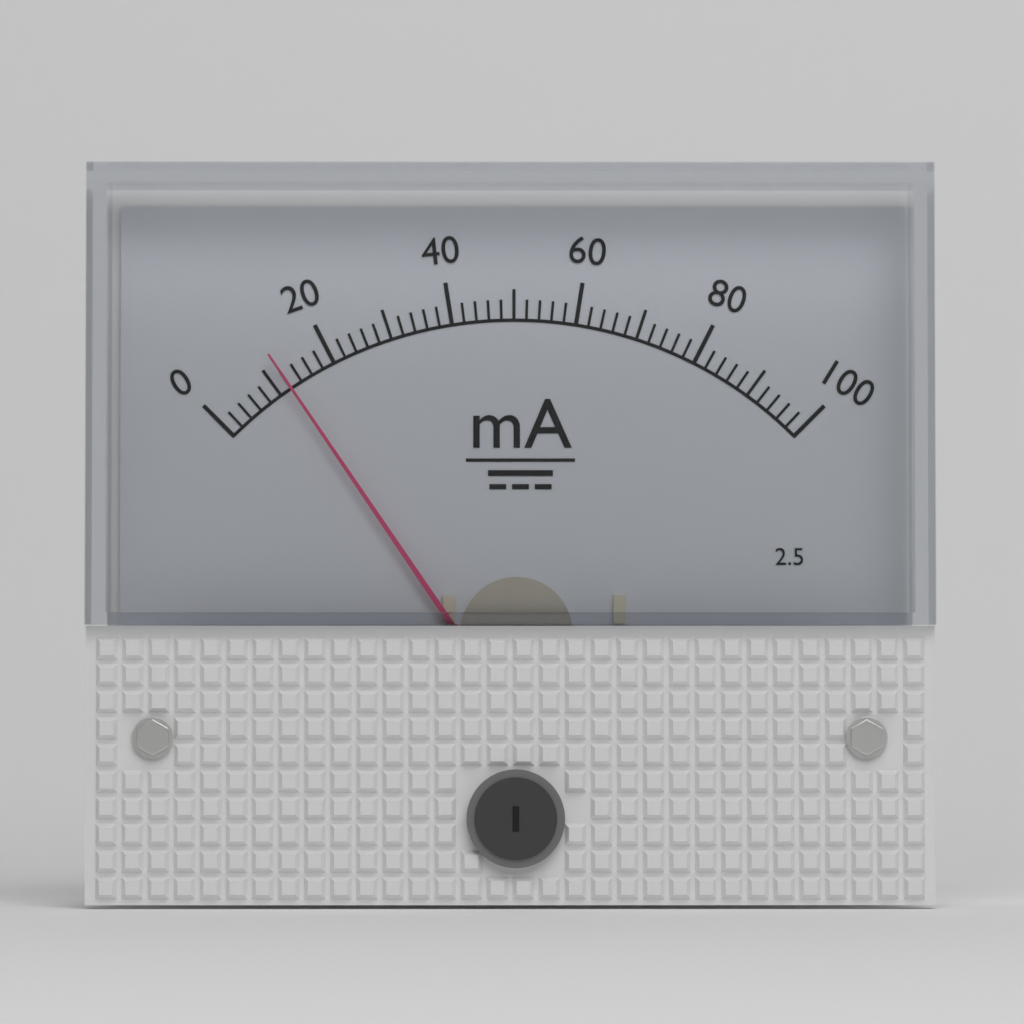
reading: 12 mA
